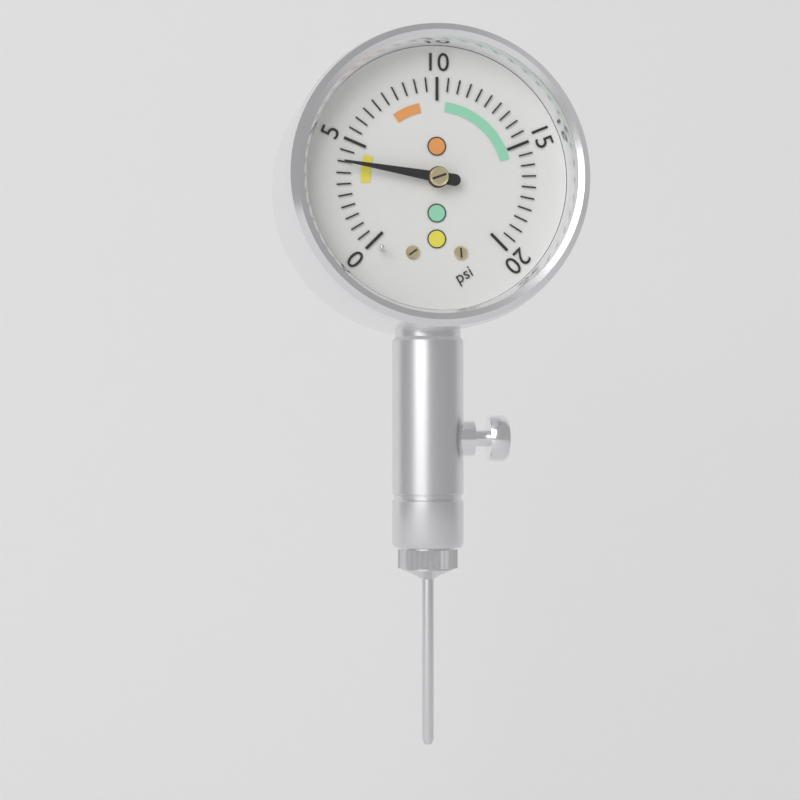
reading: 4.0 psi
